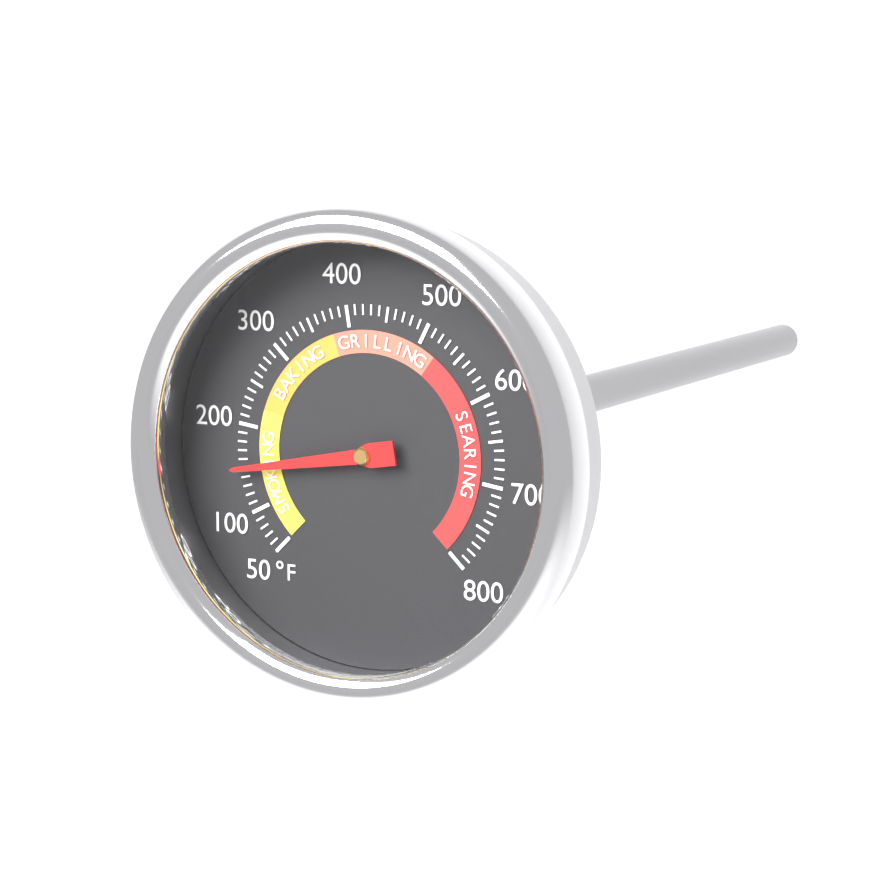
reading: 150 °F
